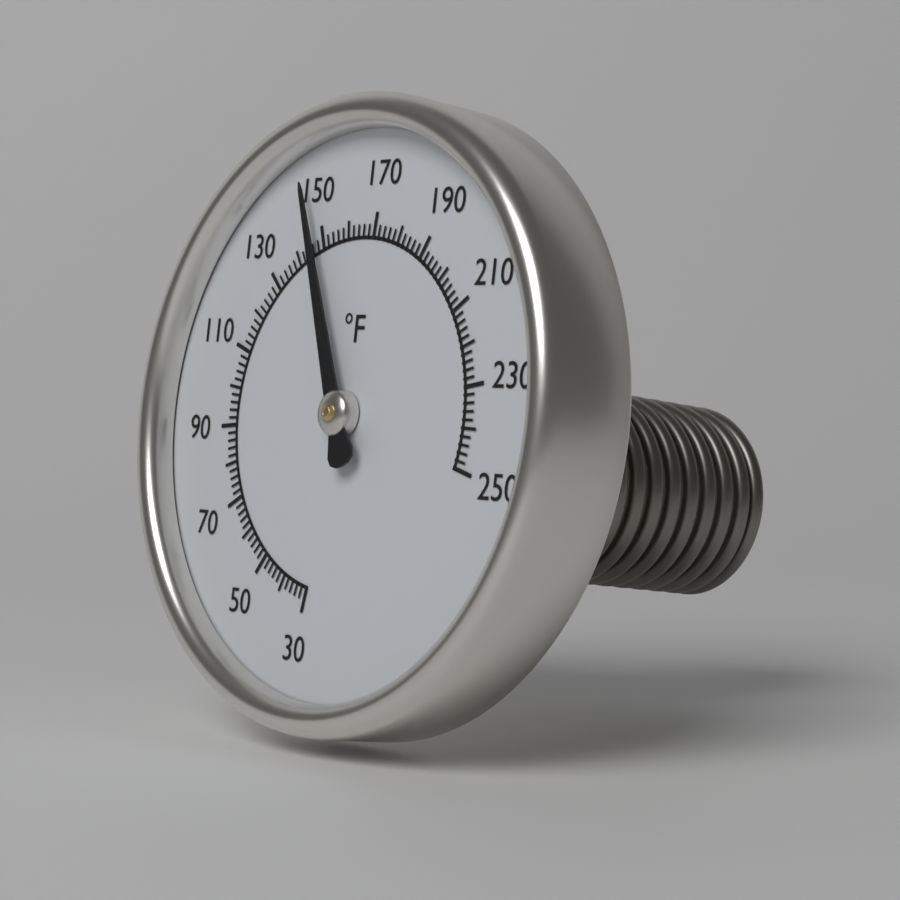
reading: 148 °F
